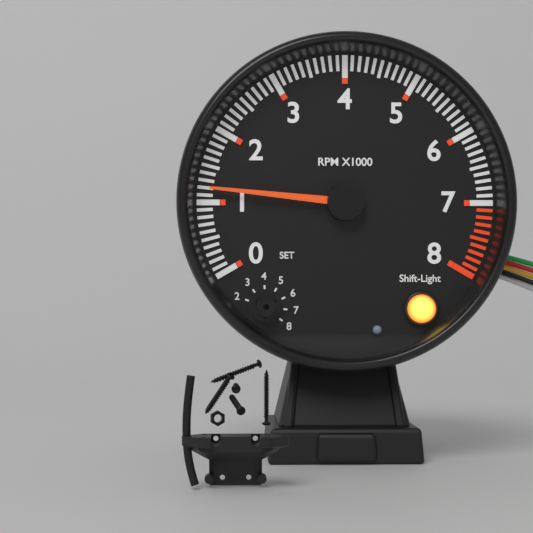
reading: 1200 RPM
